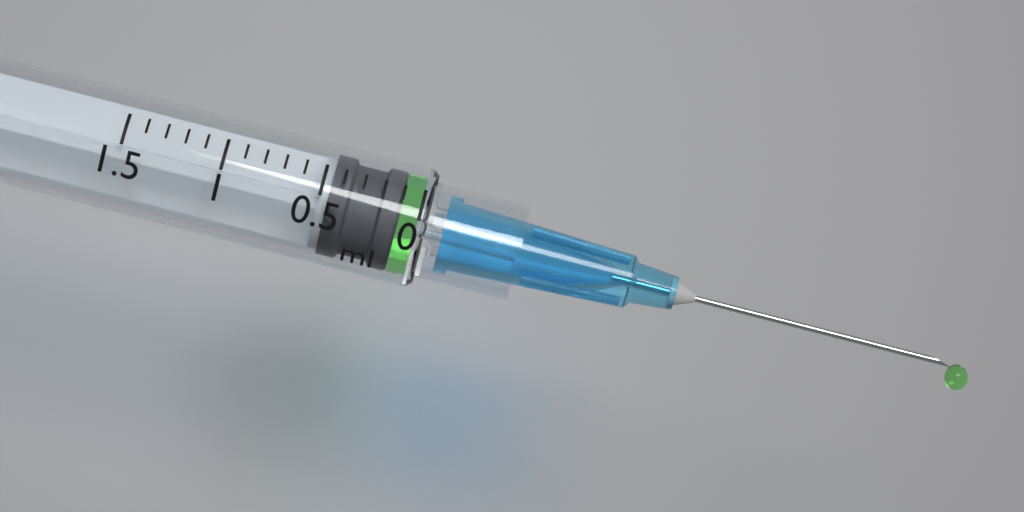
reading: 0.1 ml
